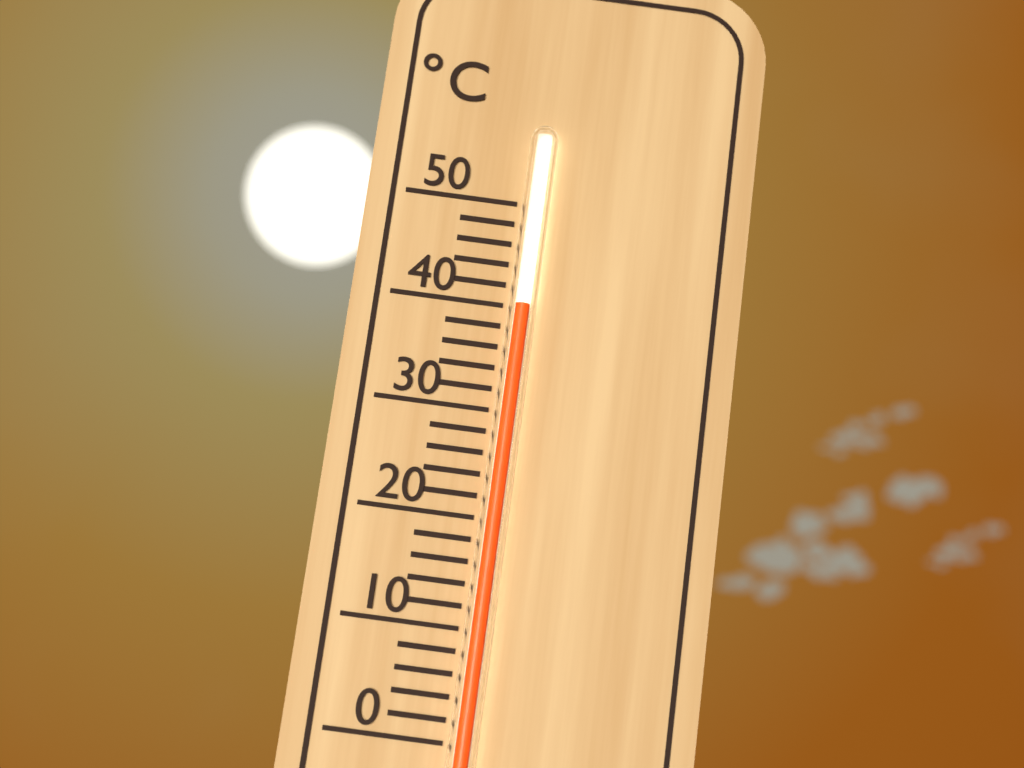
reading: 40 °C
